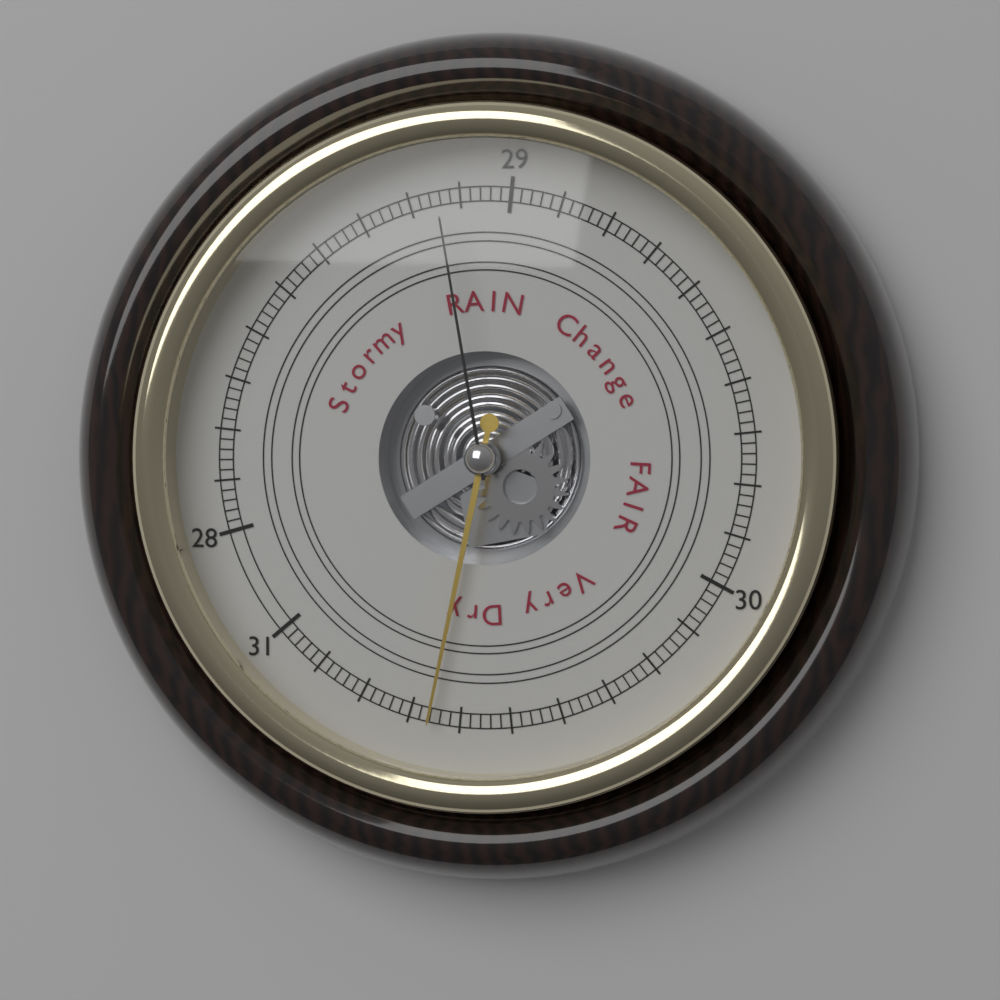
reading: 30.66 (no unit)
